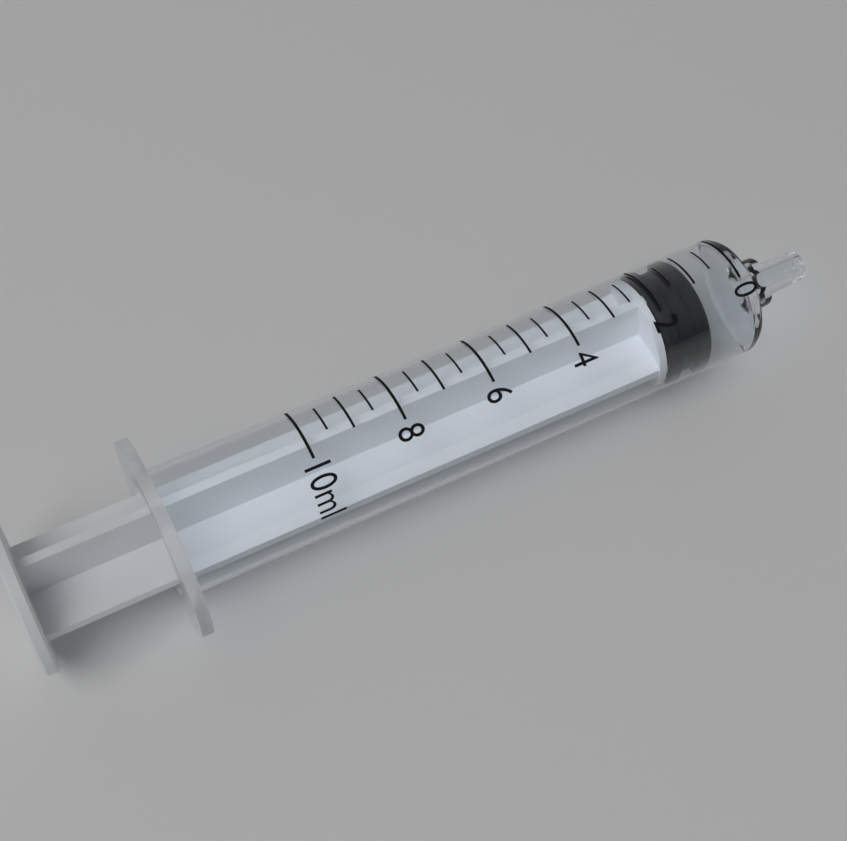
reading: 1.0 ml
